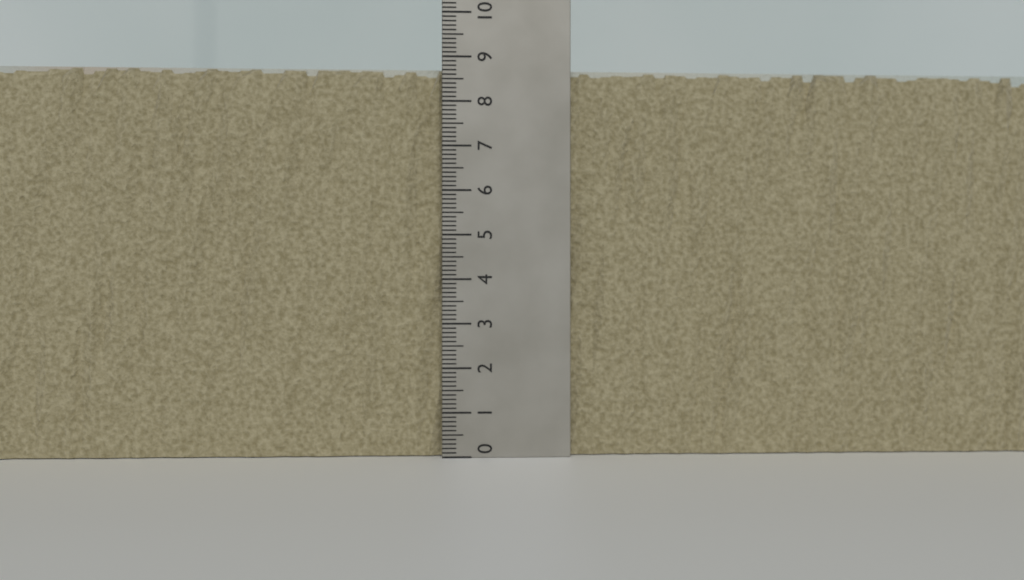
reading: 8.8 (no unit)
